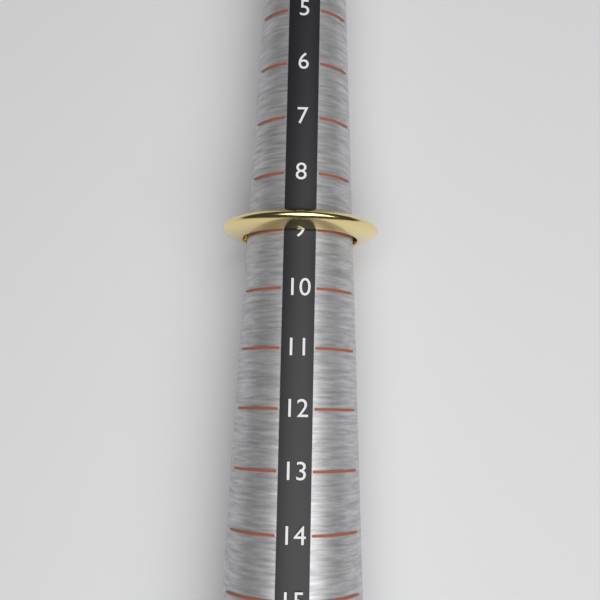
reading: 9 (no unit)
